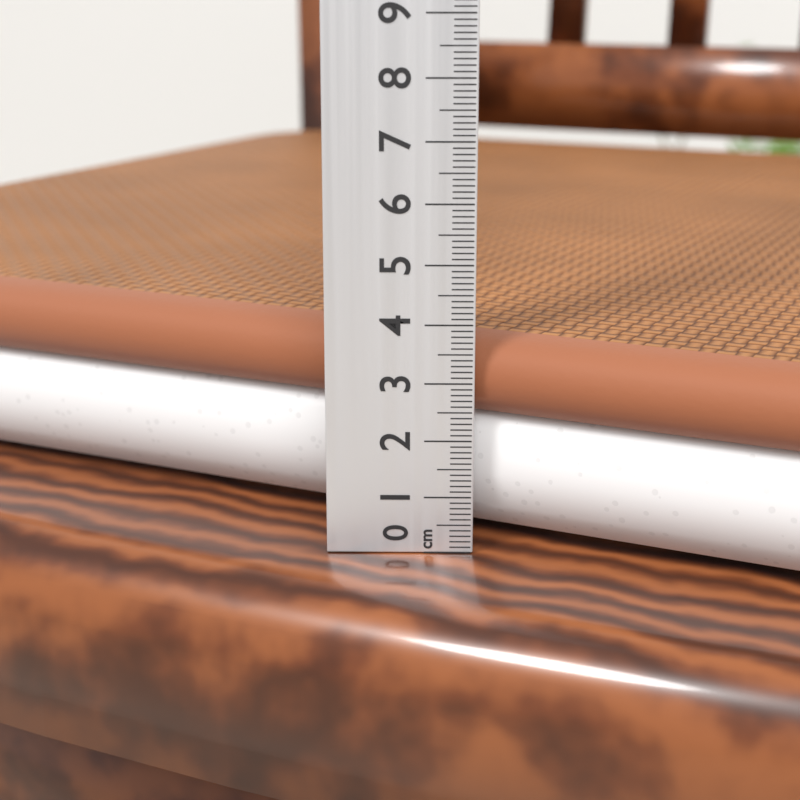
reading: 3.7 cm
